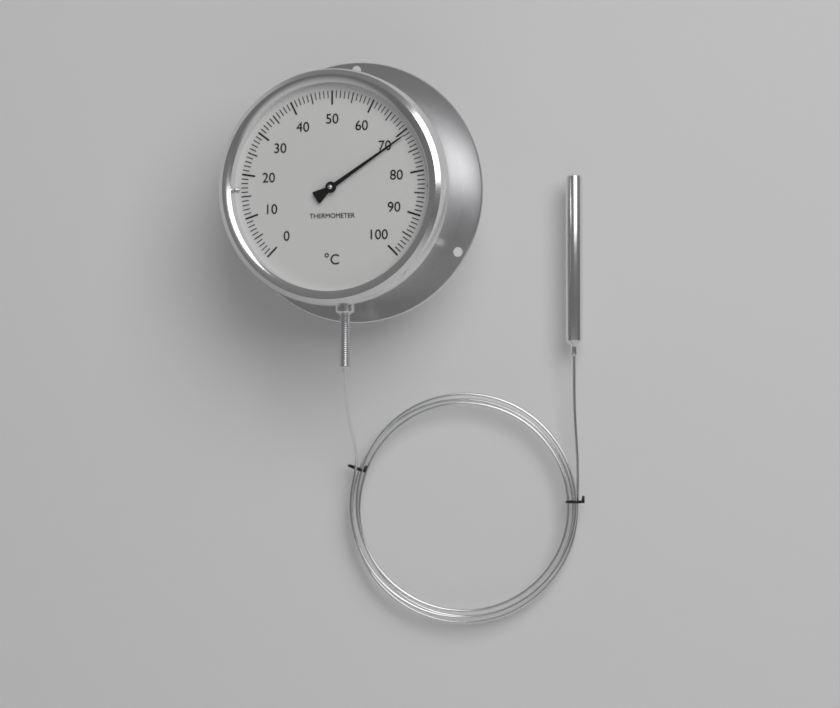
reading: 71 °C
